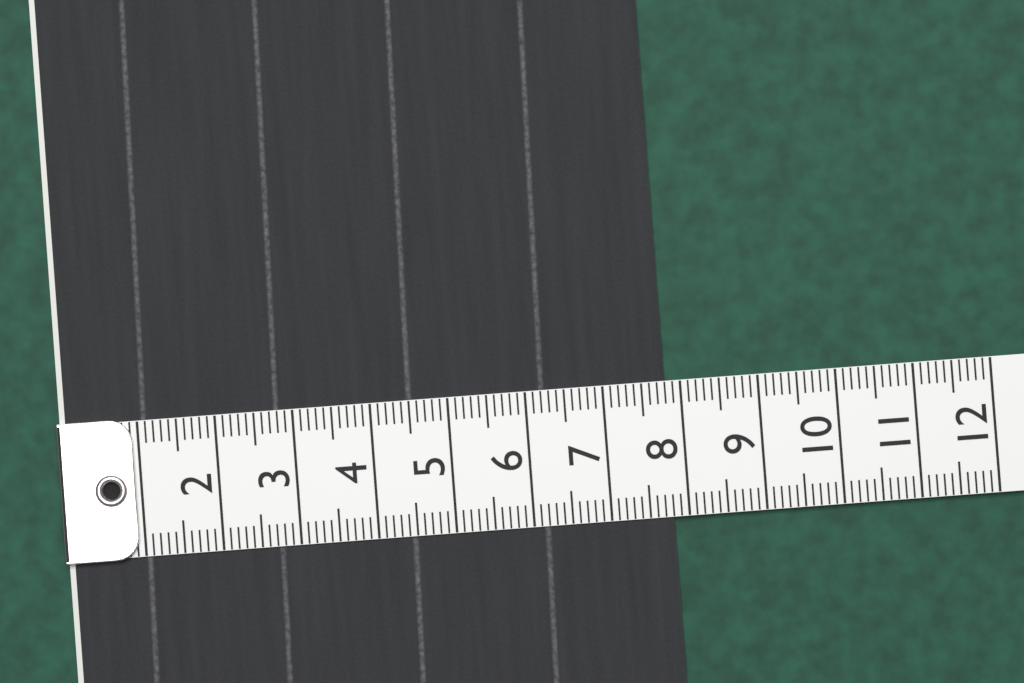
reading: 7.8 (no unit)
